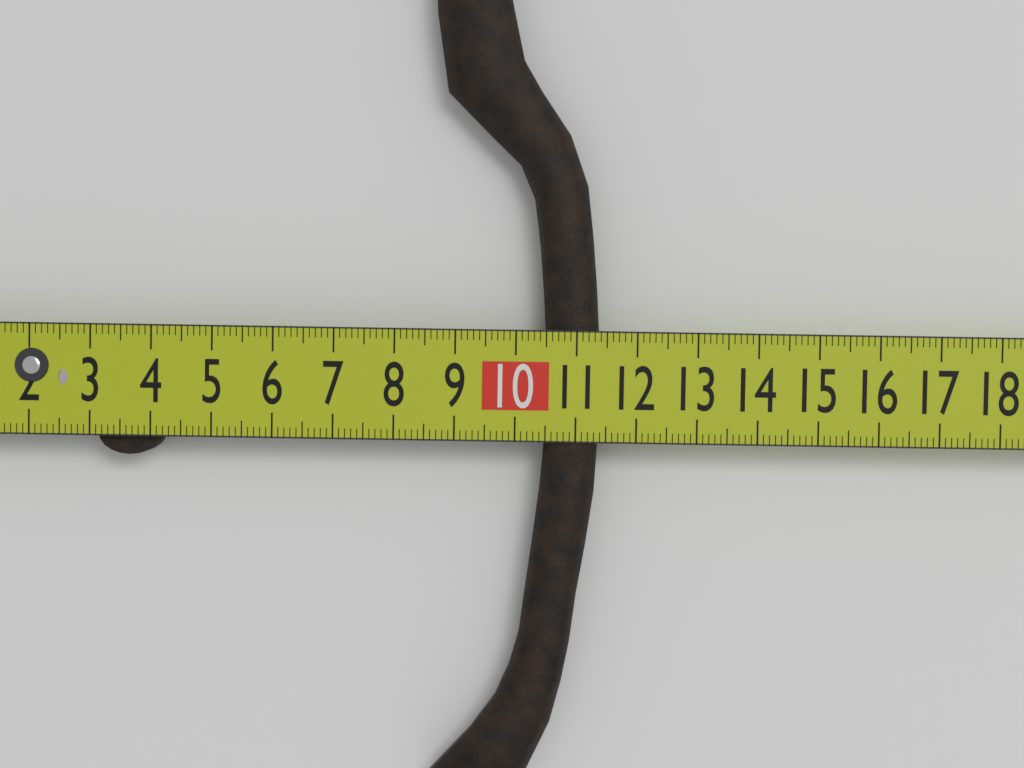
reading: 11.4 cm
